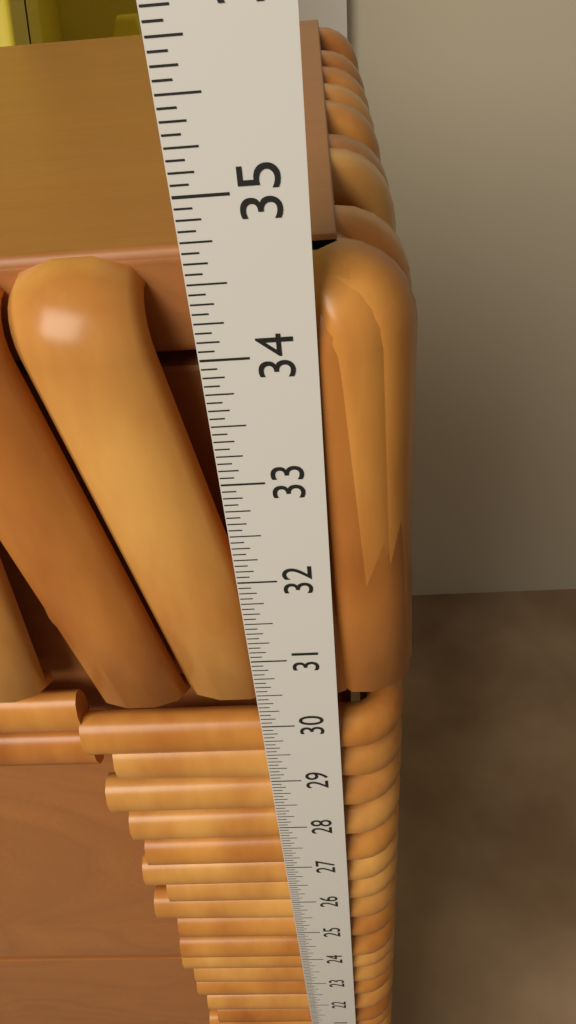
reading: 34.5000 in
